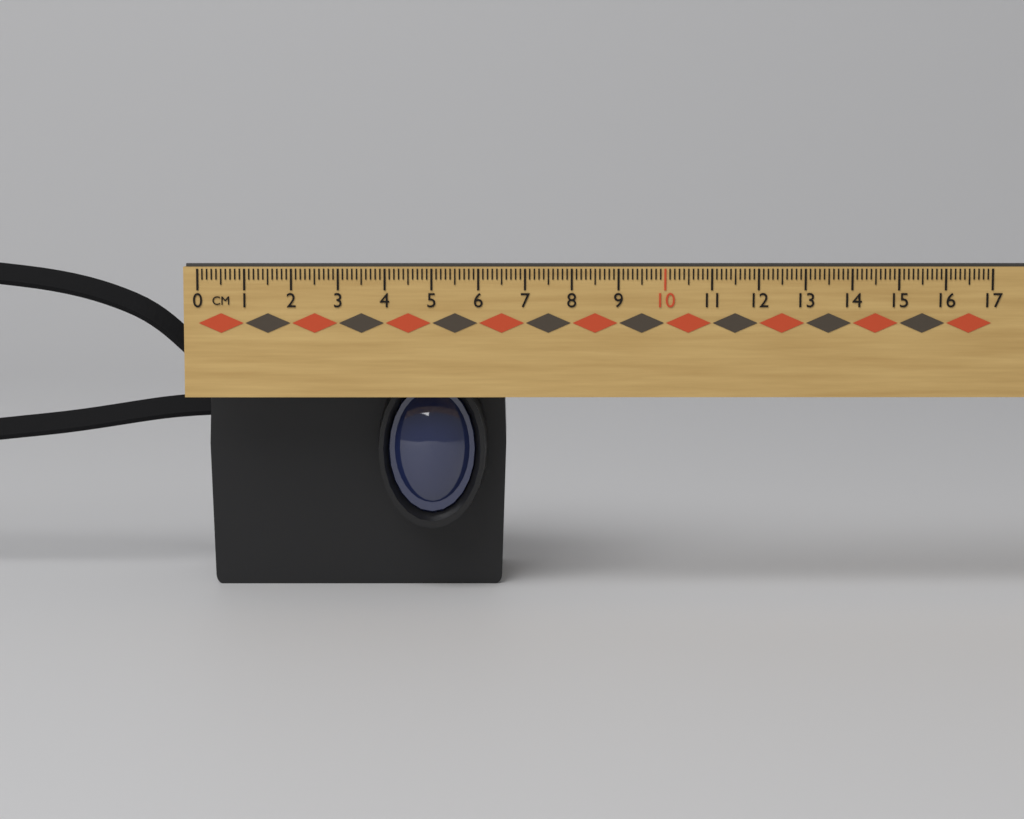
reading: 6.6 cm
